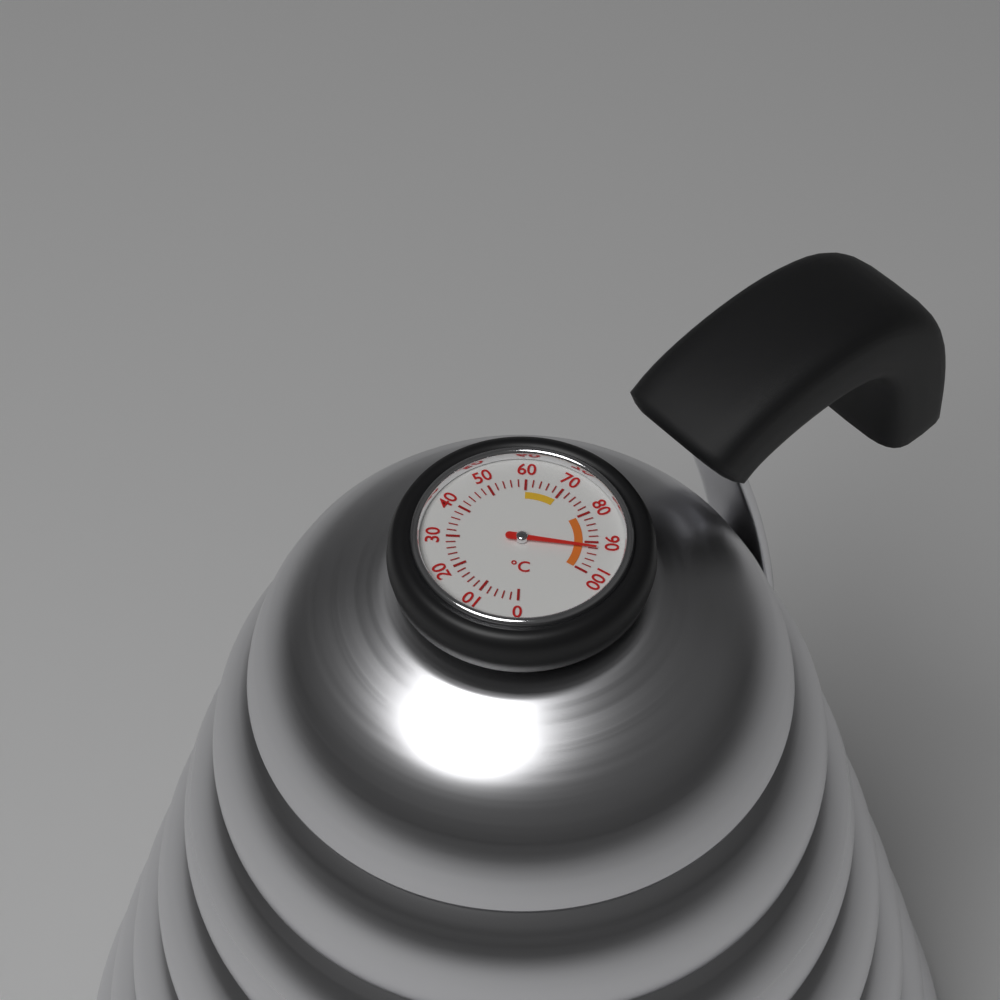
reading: 92 °C
